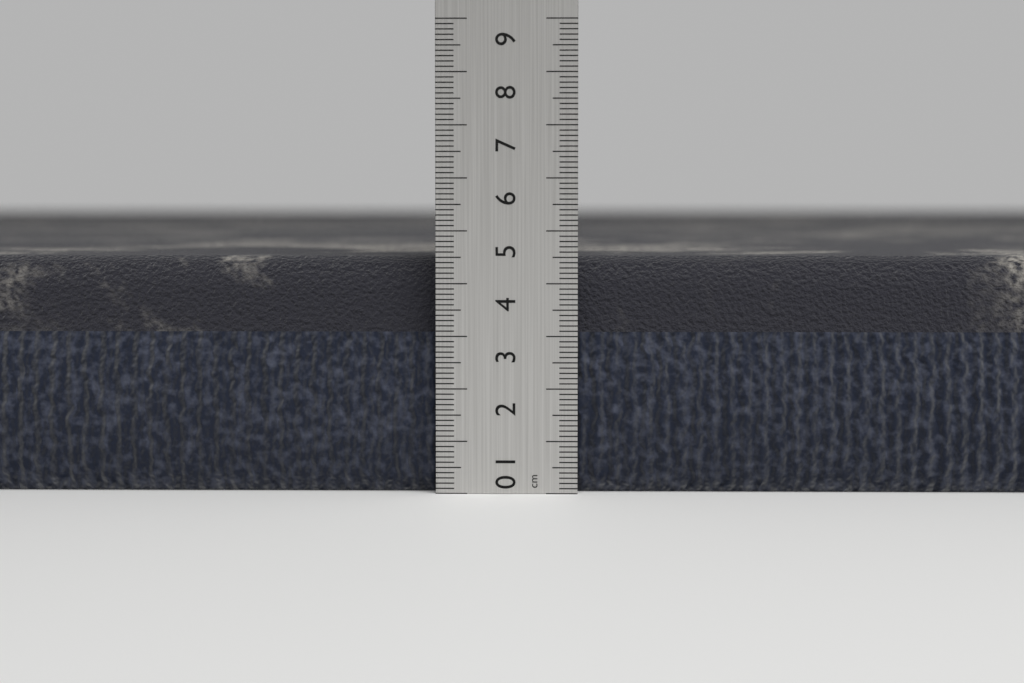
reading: 4.5 cm
